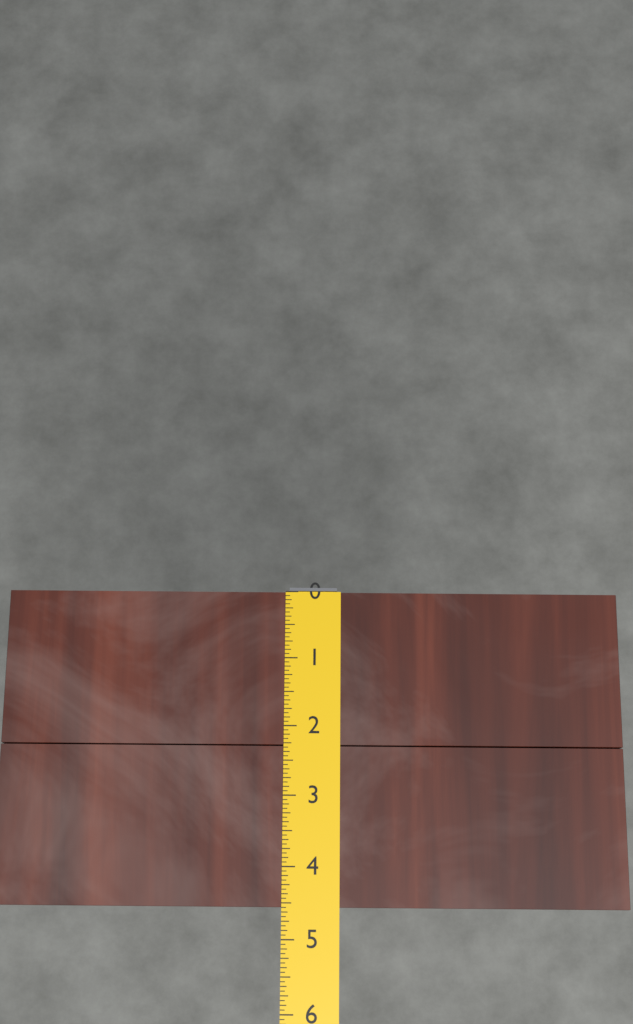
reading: 4.5625 (no unit)
